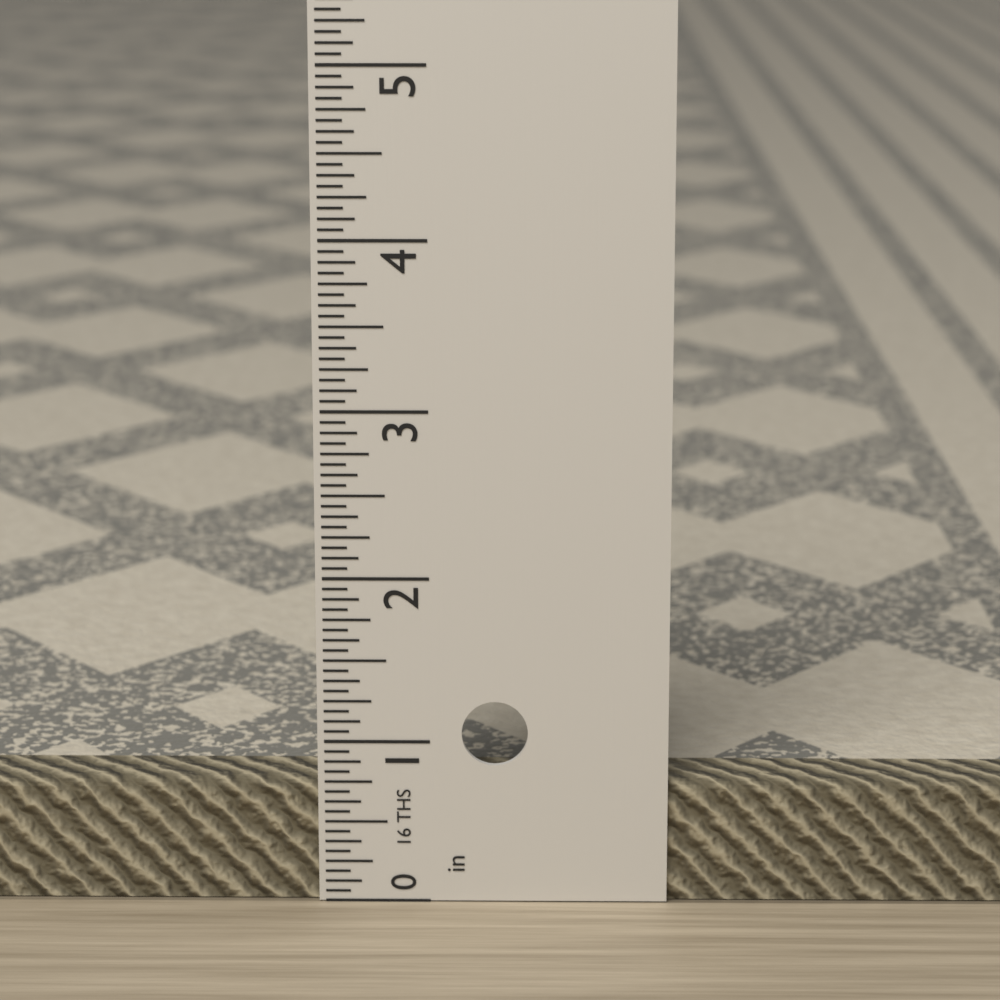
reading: 0.7500 in
